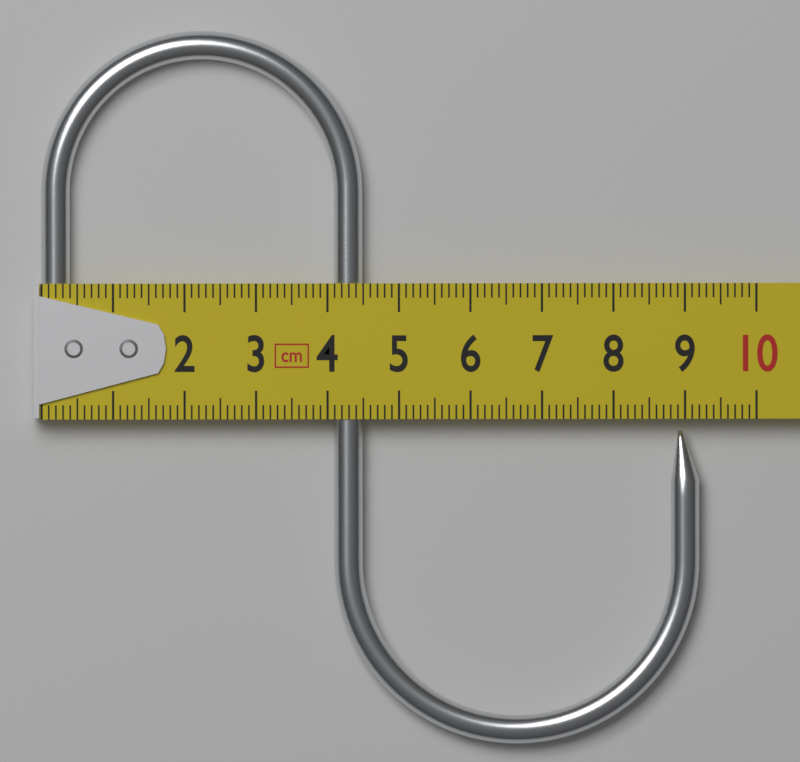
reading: 9.2 cm
